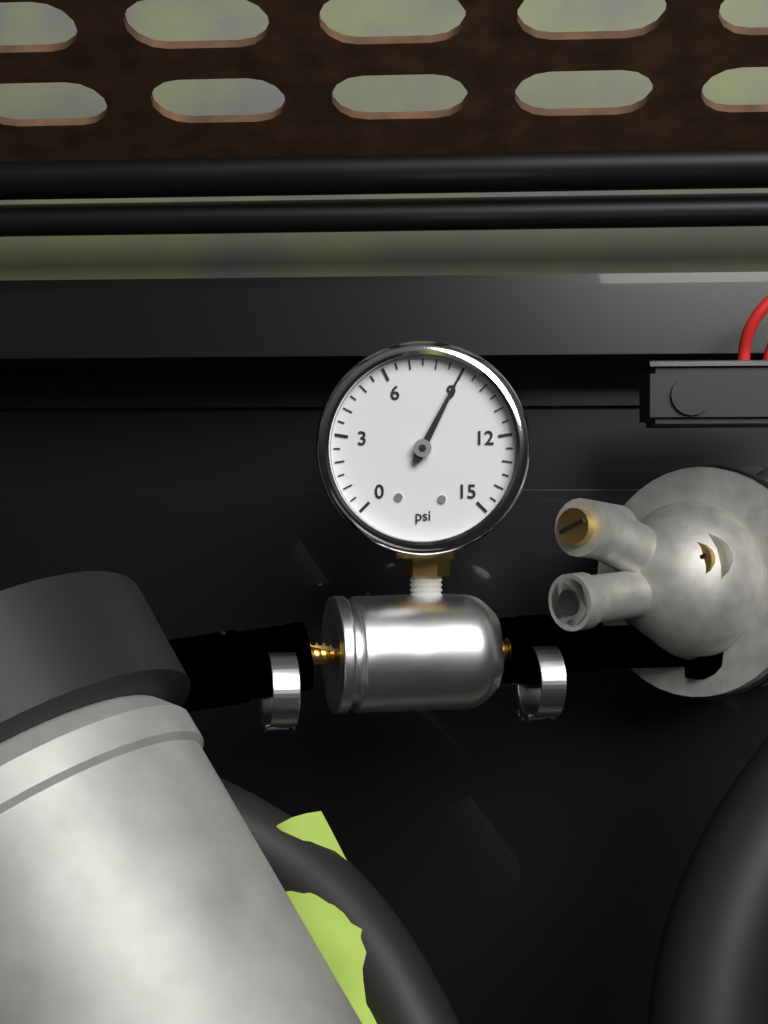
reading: 9.0 psi
